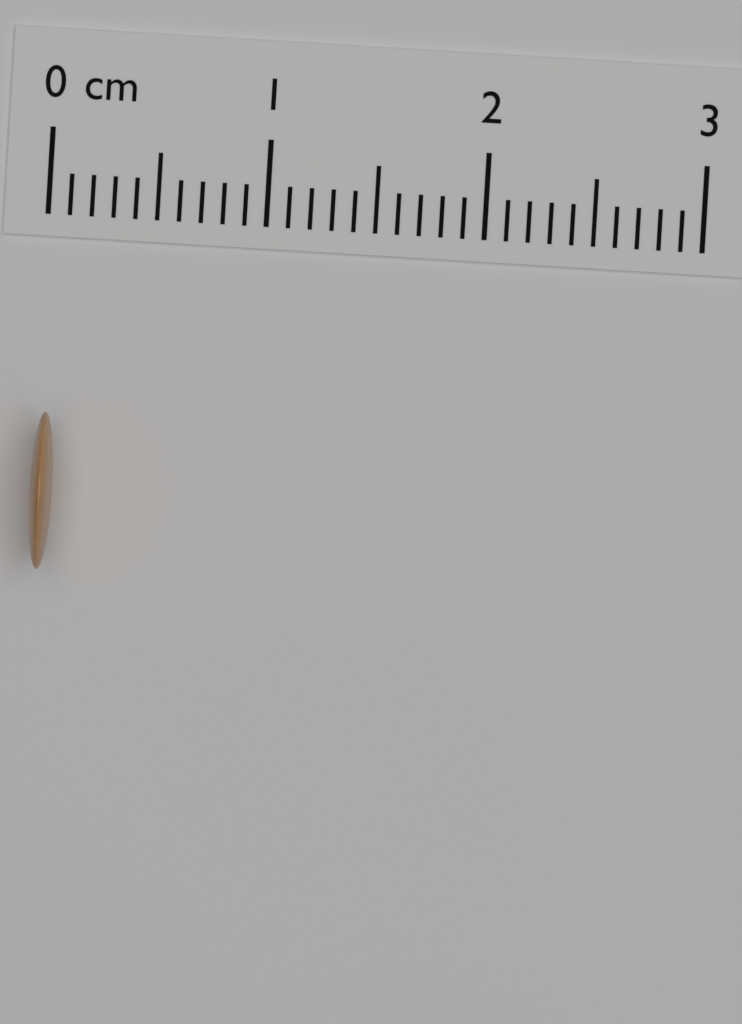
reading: 0.1 cm
